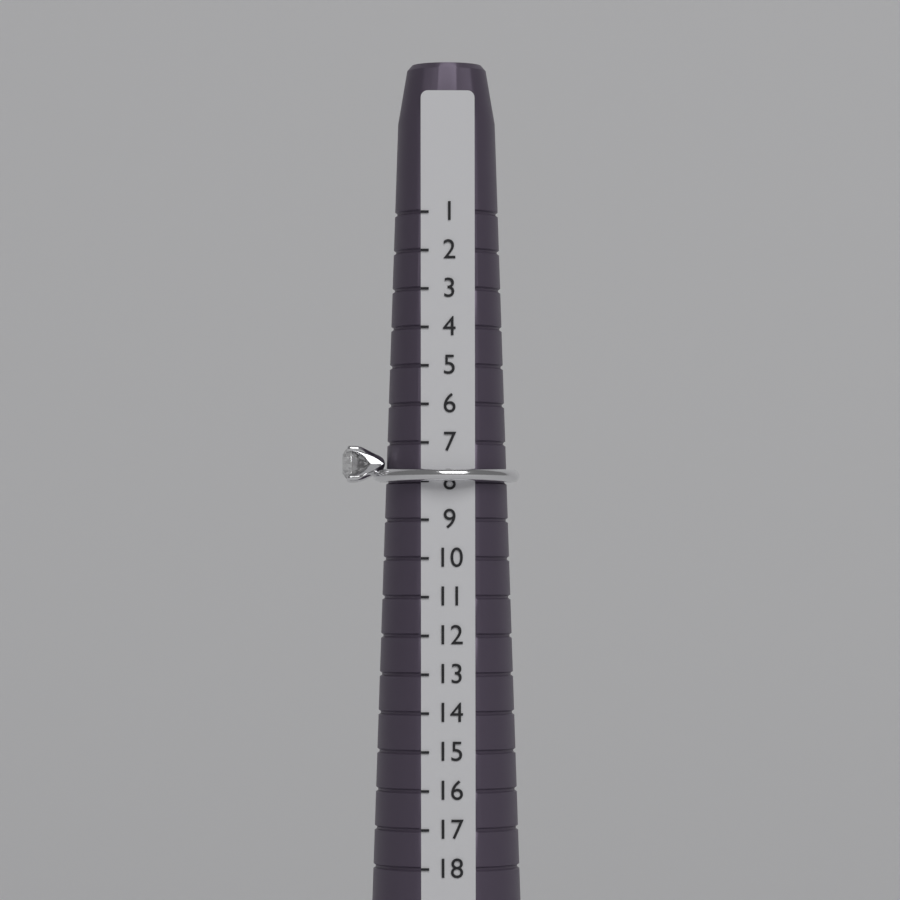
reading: 8 (no unit)
